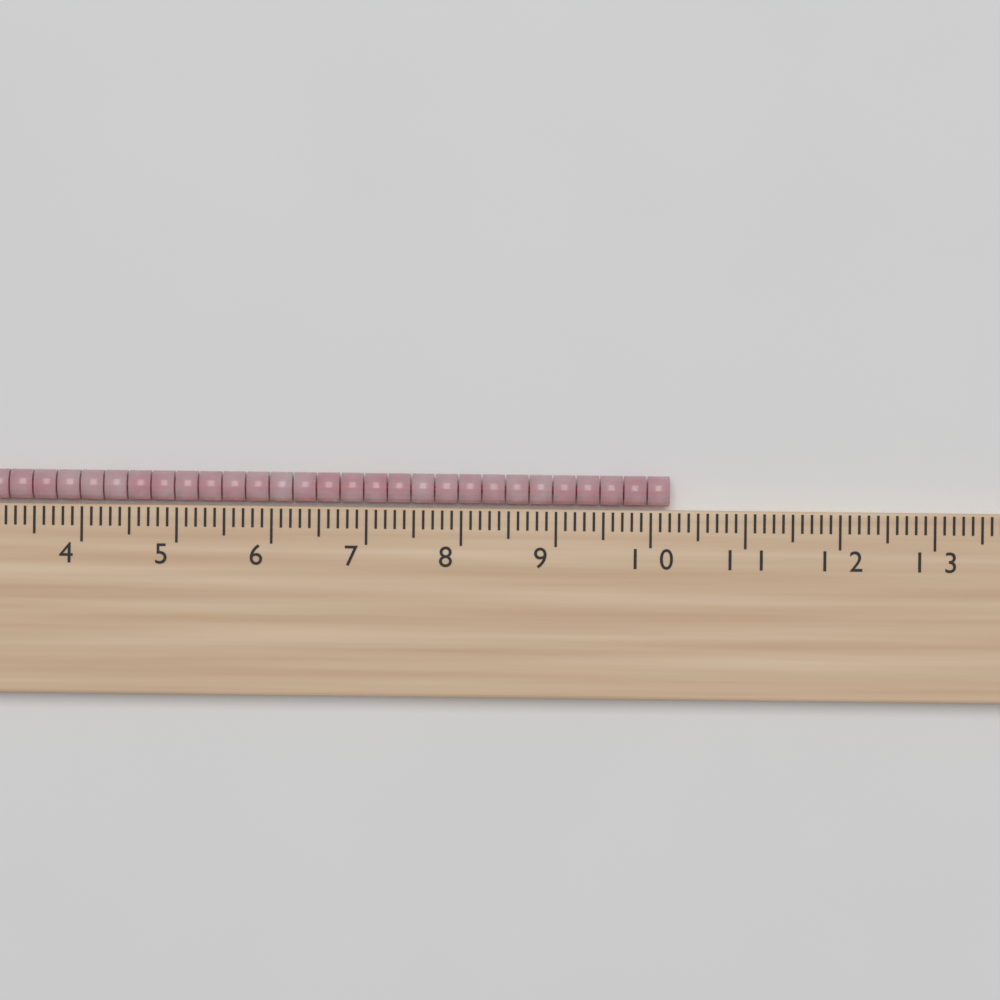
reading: 10.2 cm
